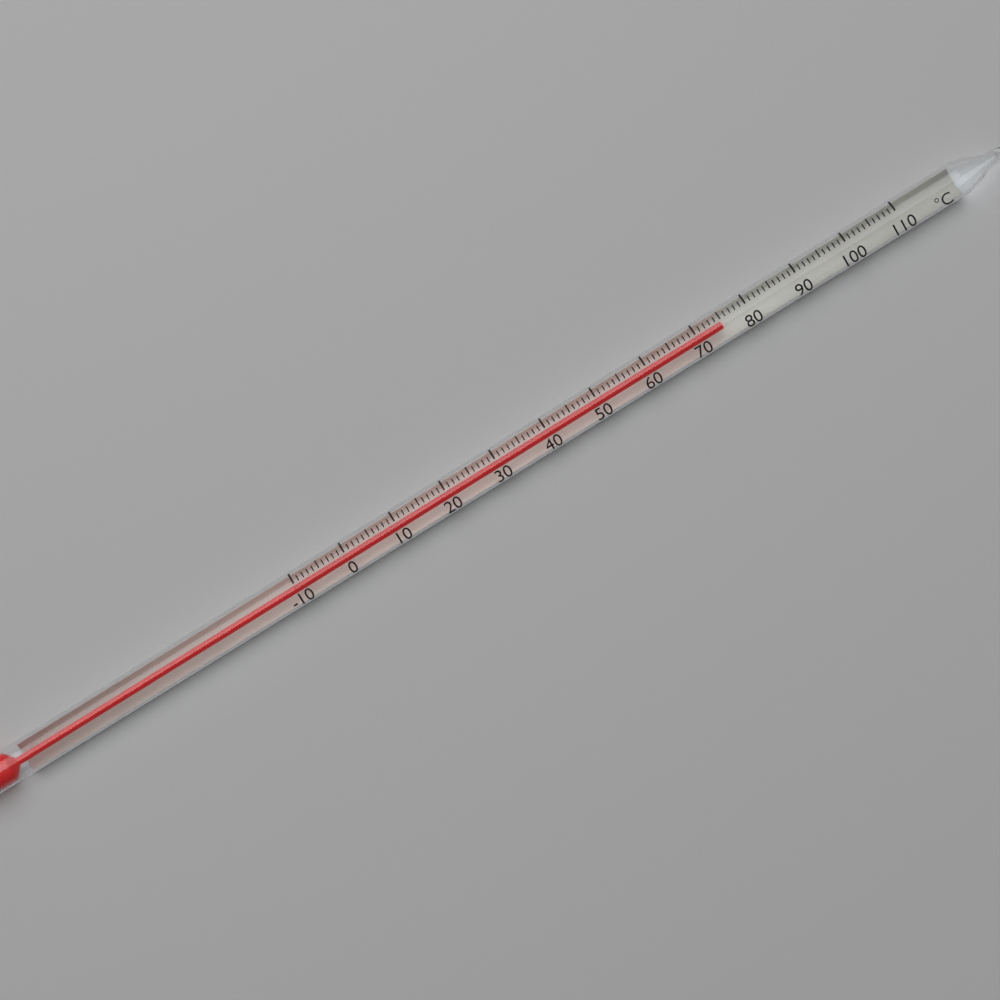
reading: 75 °C
